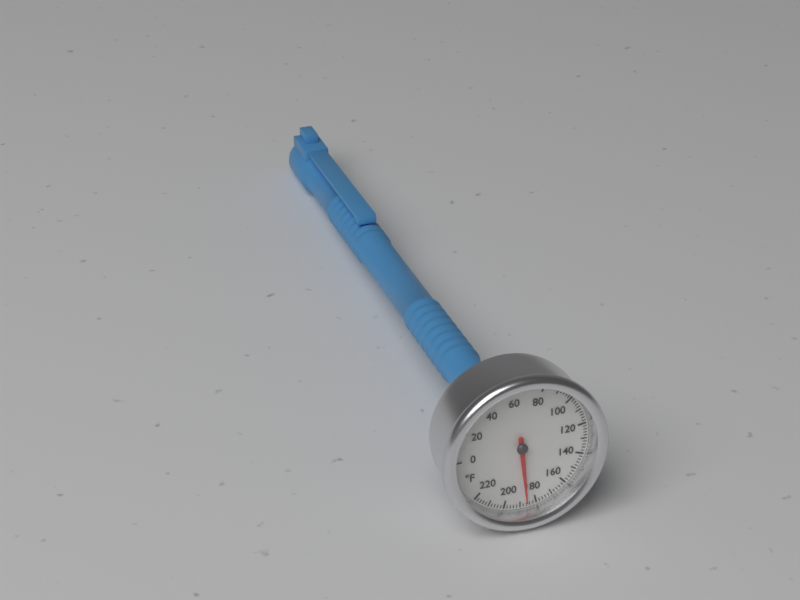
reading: 186 °F
